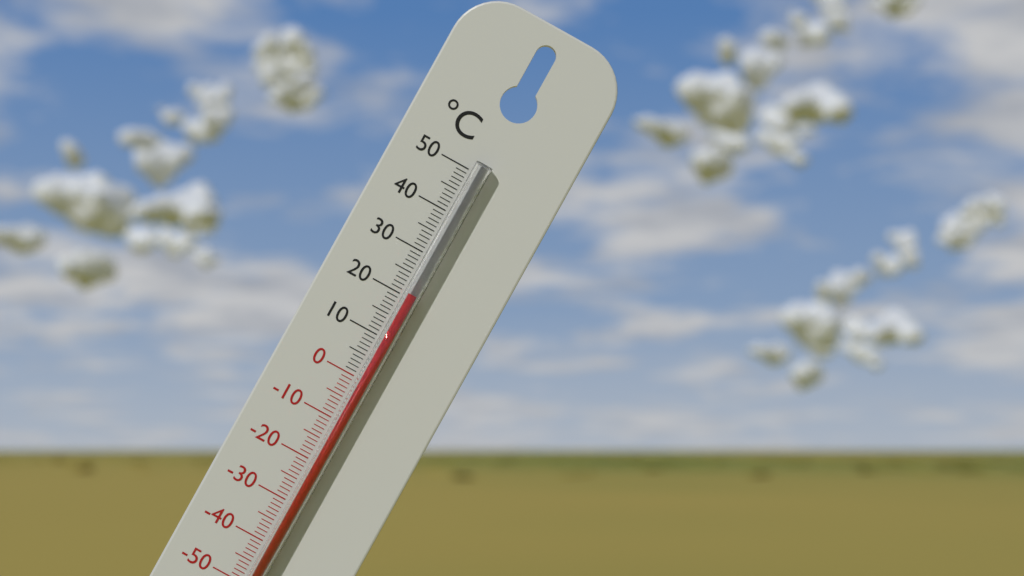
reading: 21 °C
